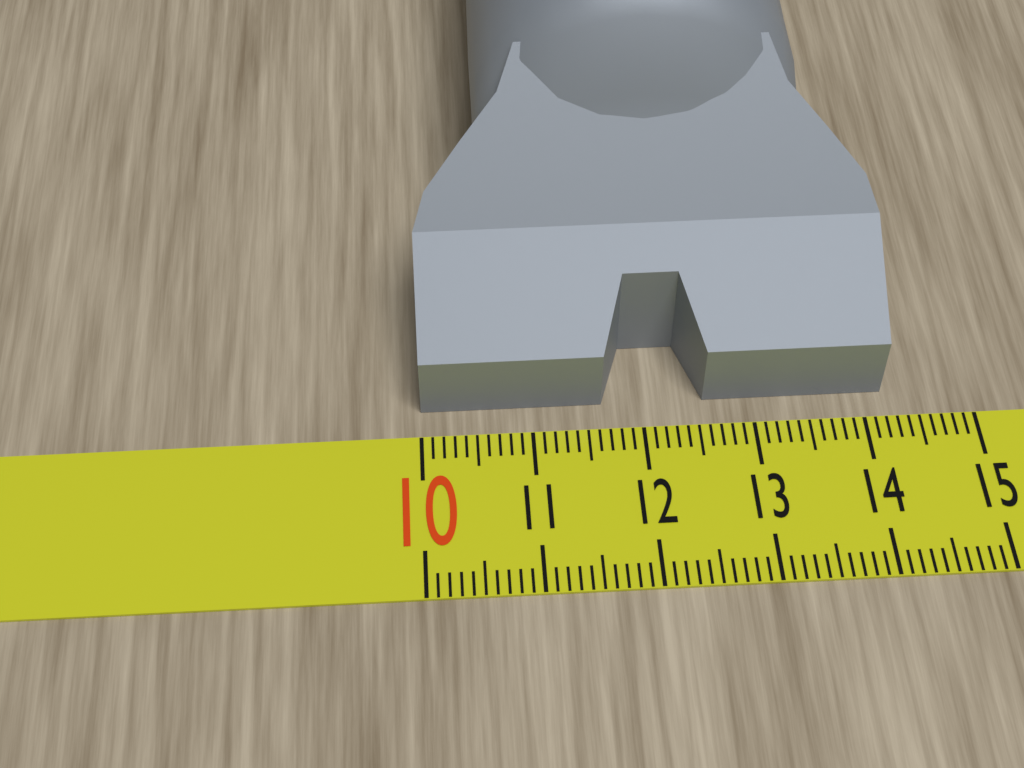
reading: 14.2 (no unit)
